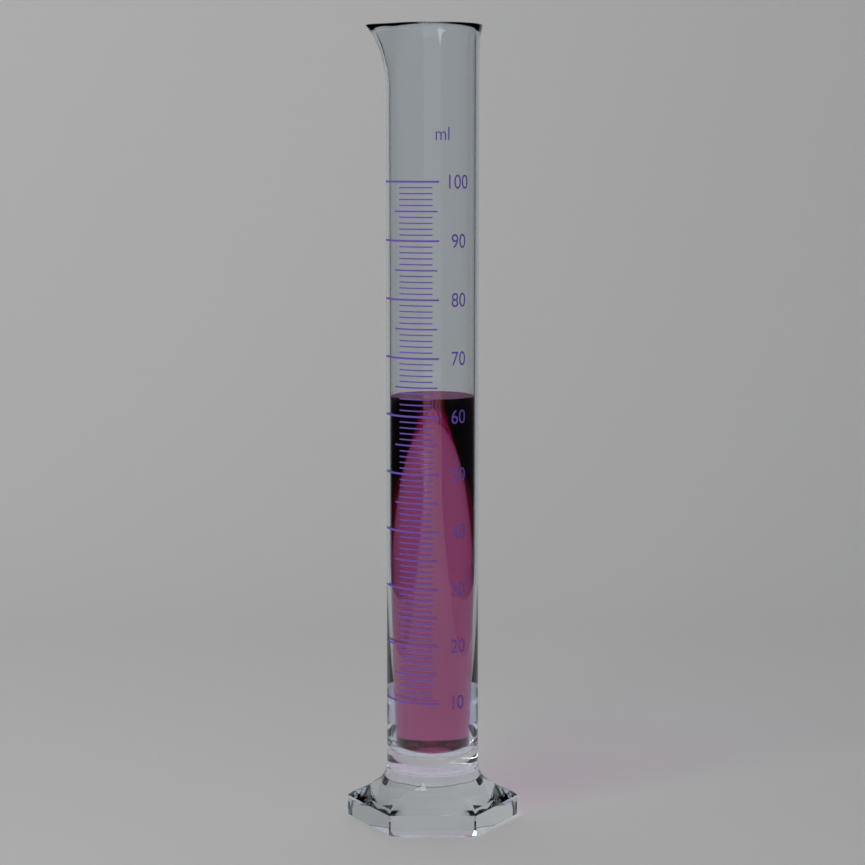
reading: 63 ml
